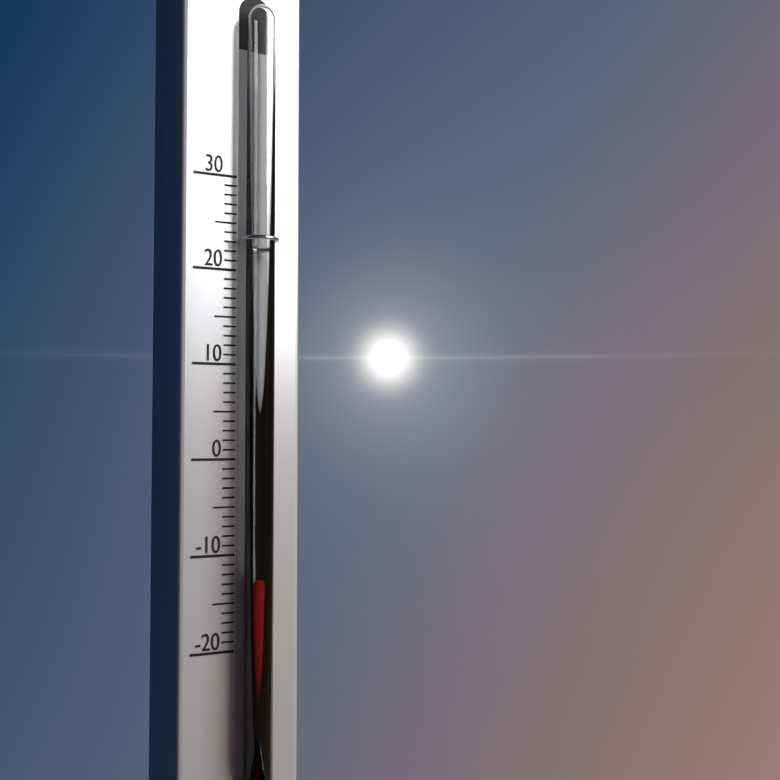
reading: -12 (no unit)
